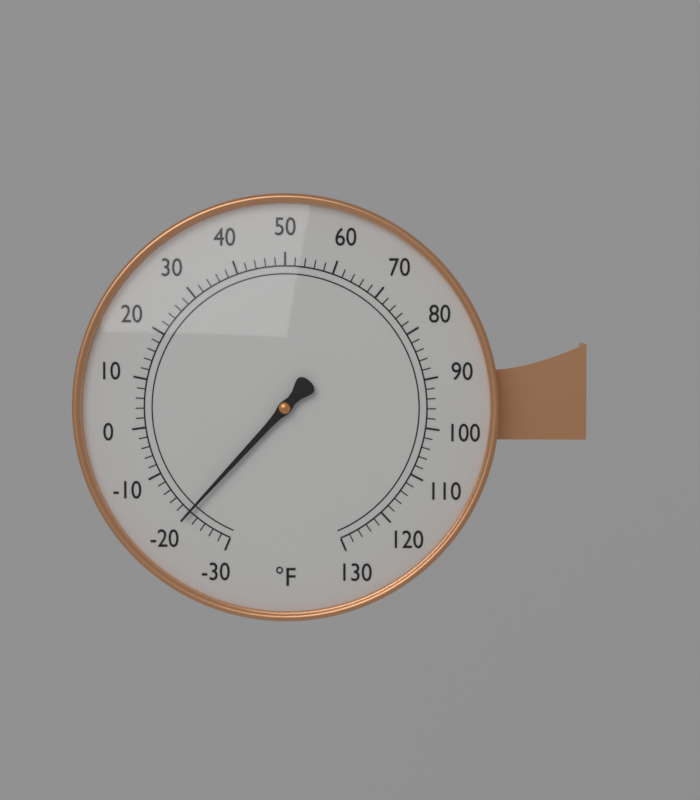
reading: -20 °F
